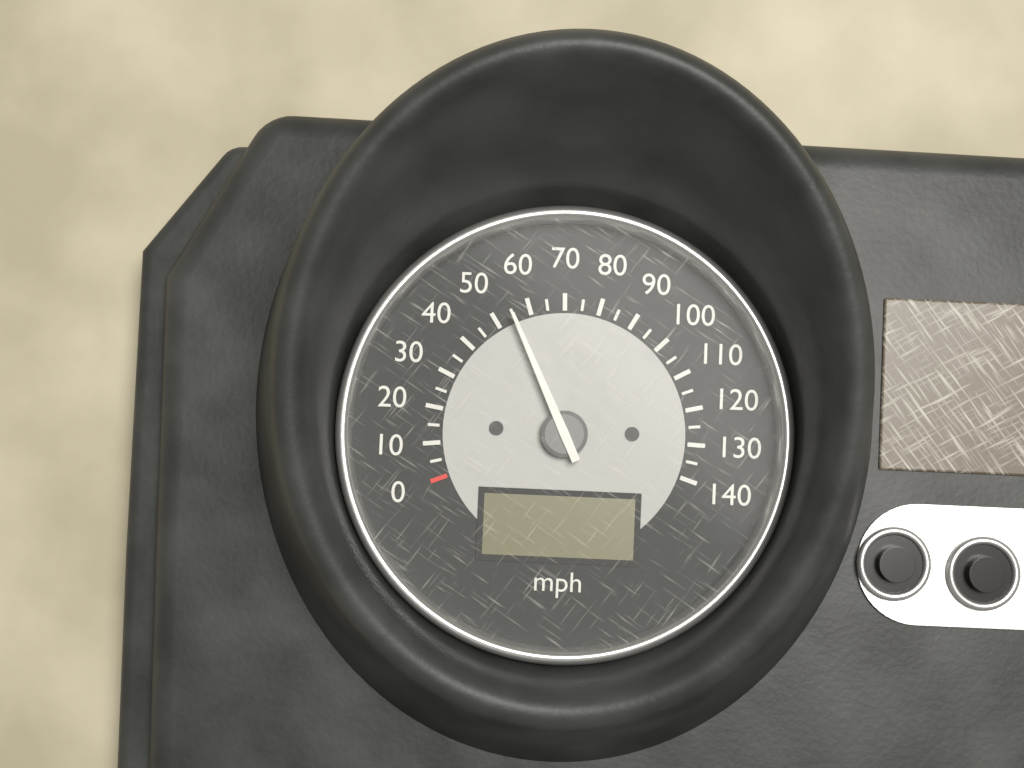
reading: 55 mph
